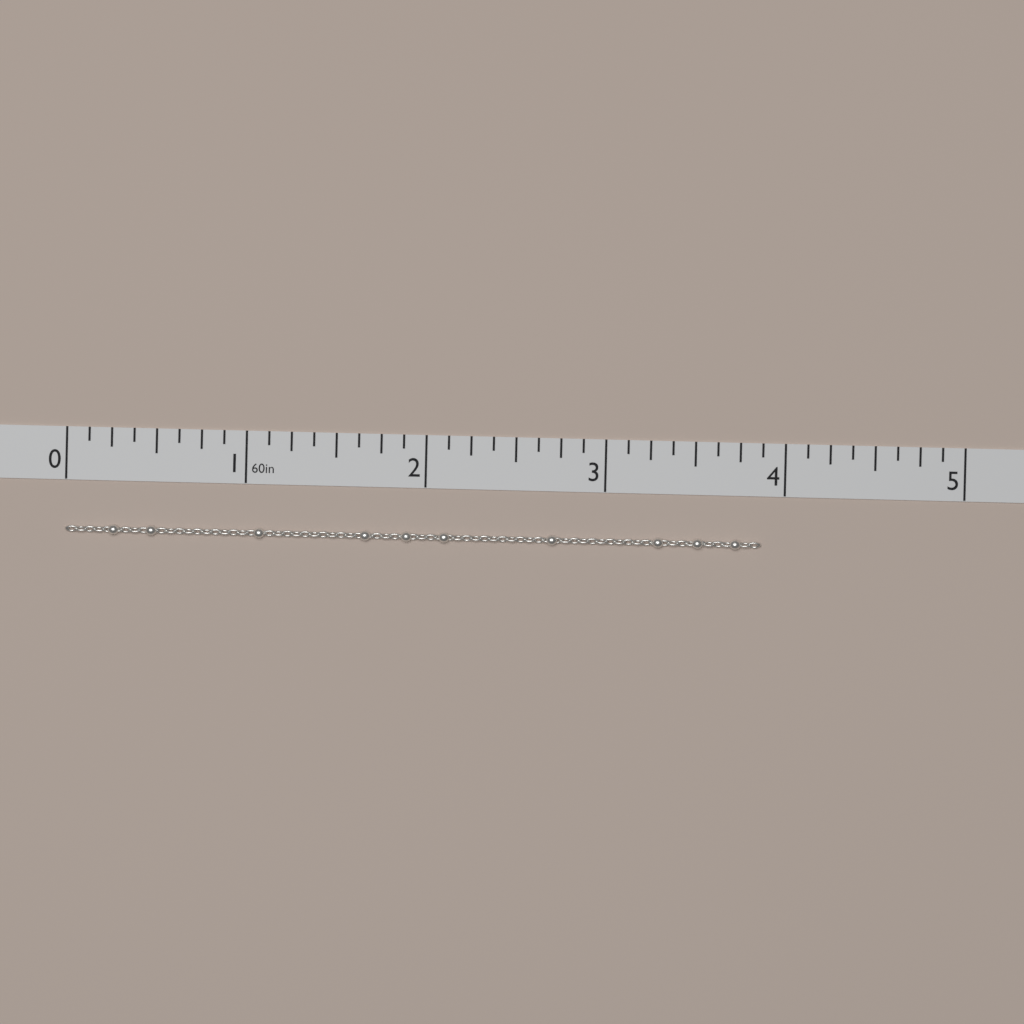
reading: 3.875 in
